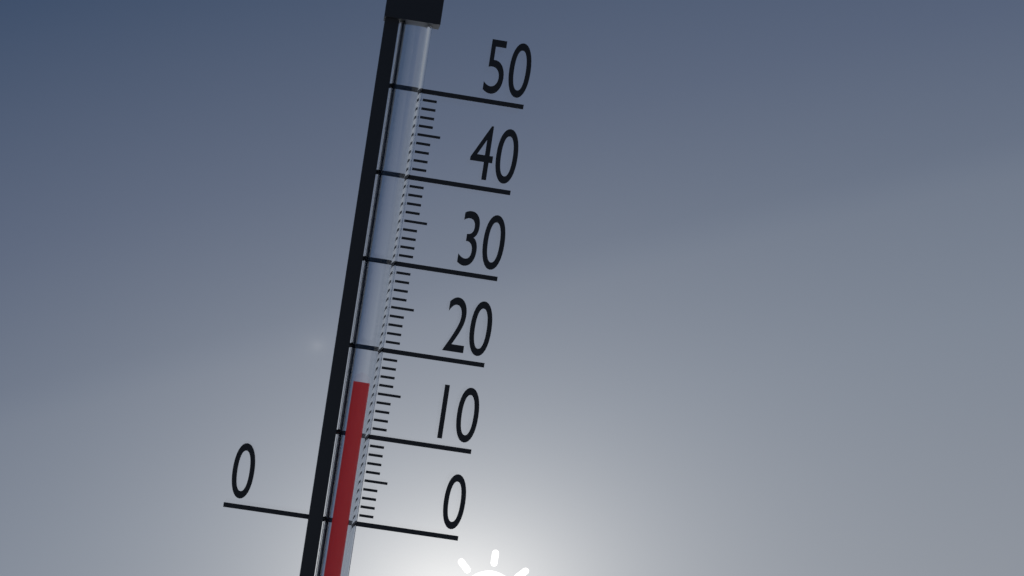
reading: 16 (no unit)
